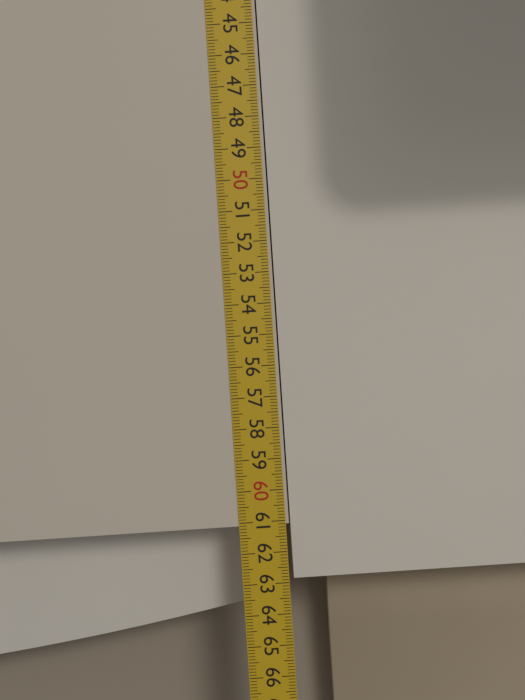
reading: 61.1 cm
